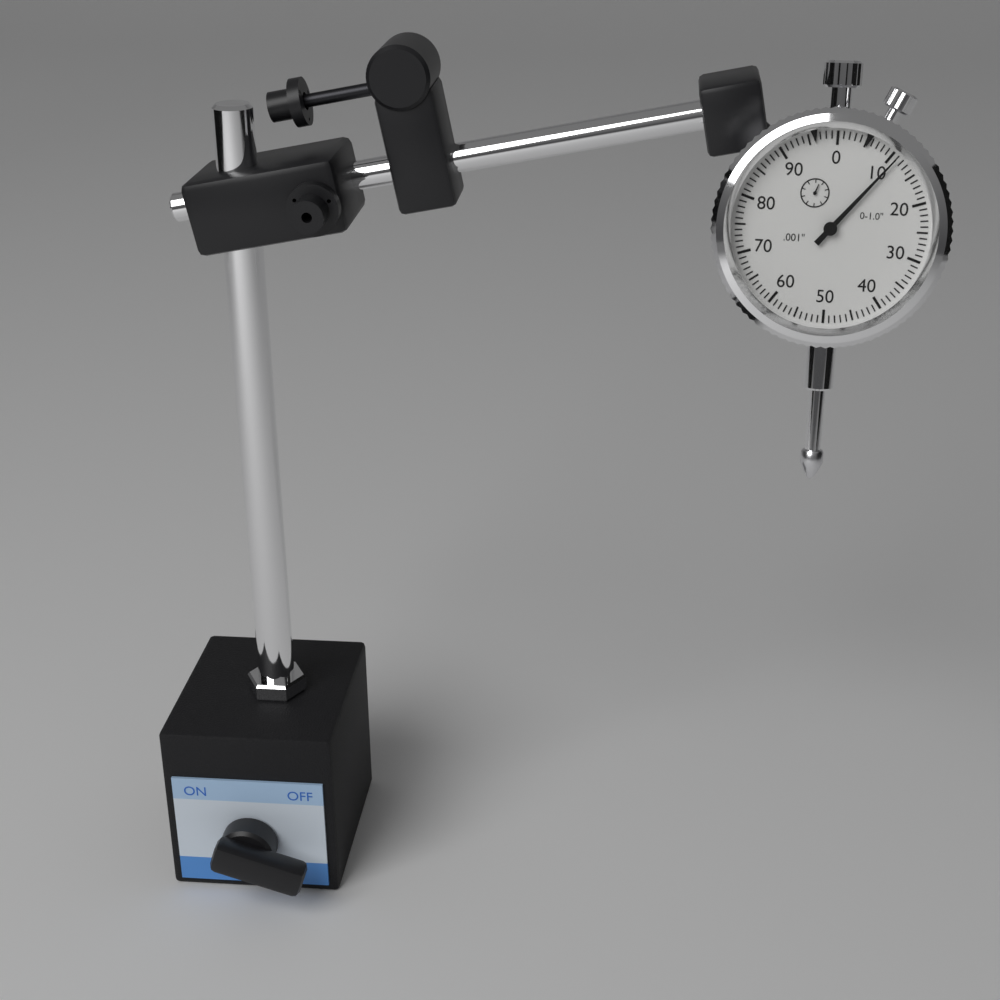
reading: 0.011 in
